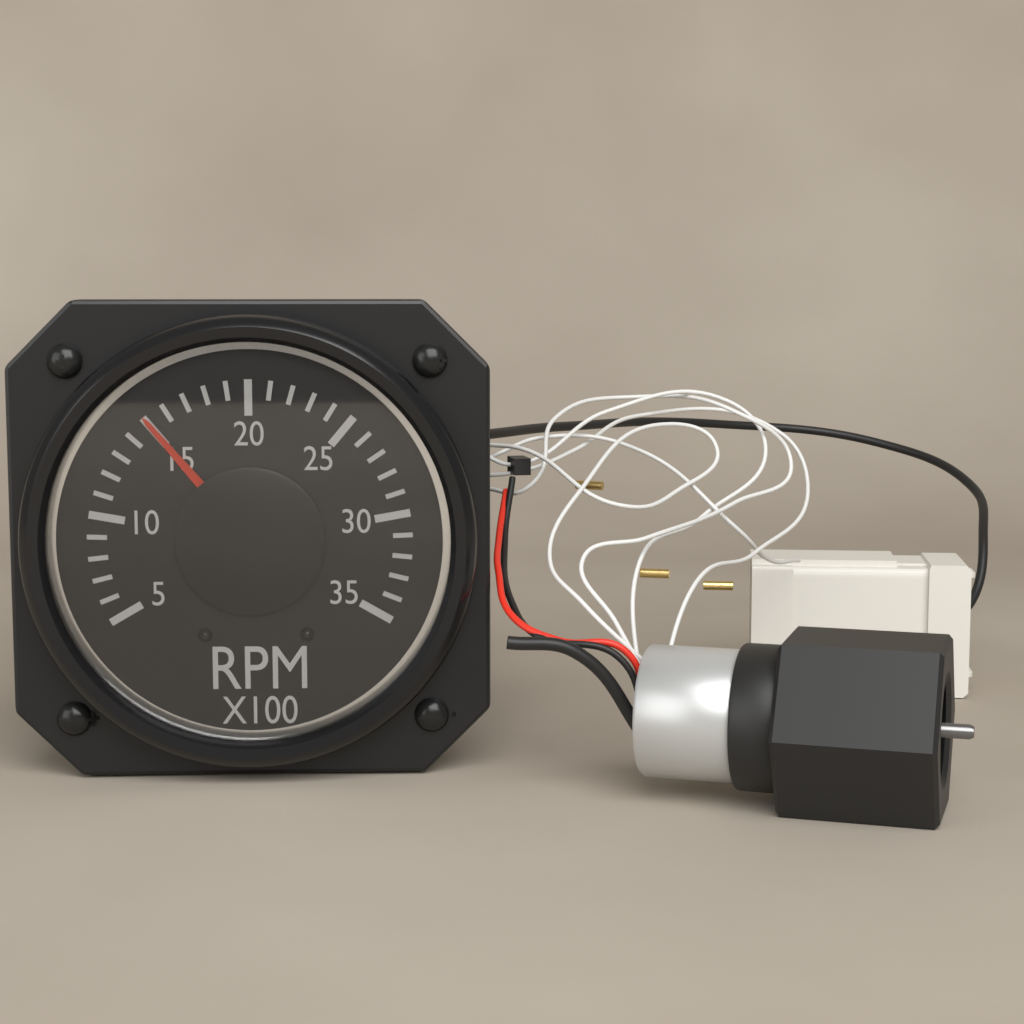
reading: 15 RPM x100
